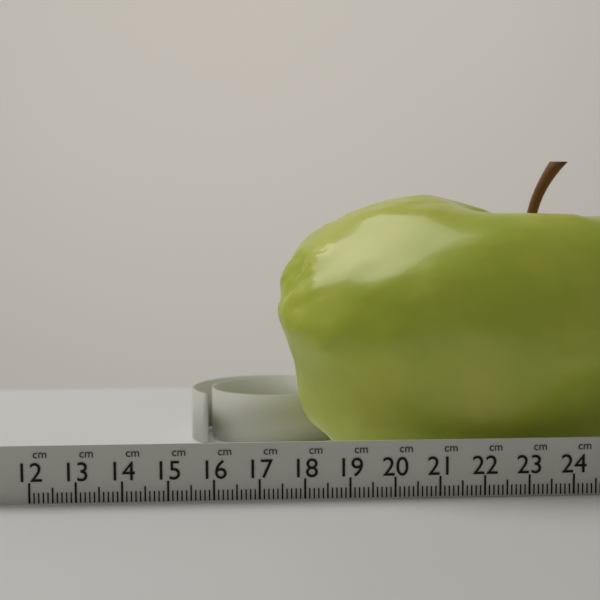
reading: 17.5 cm
